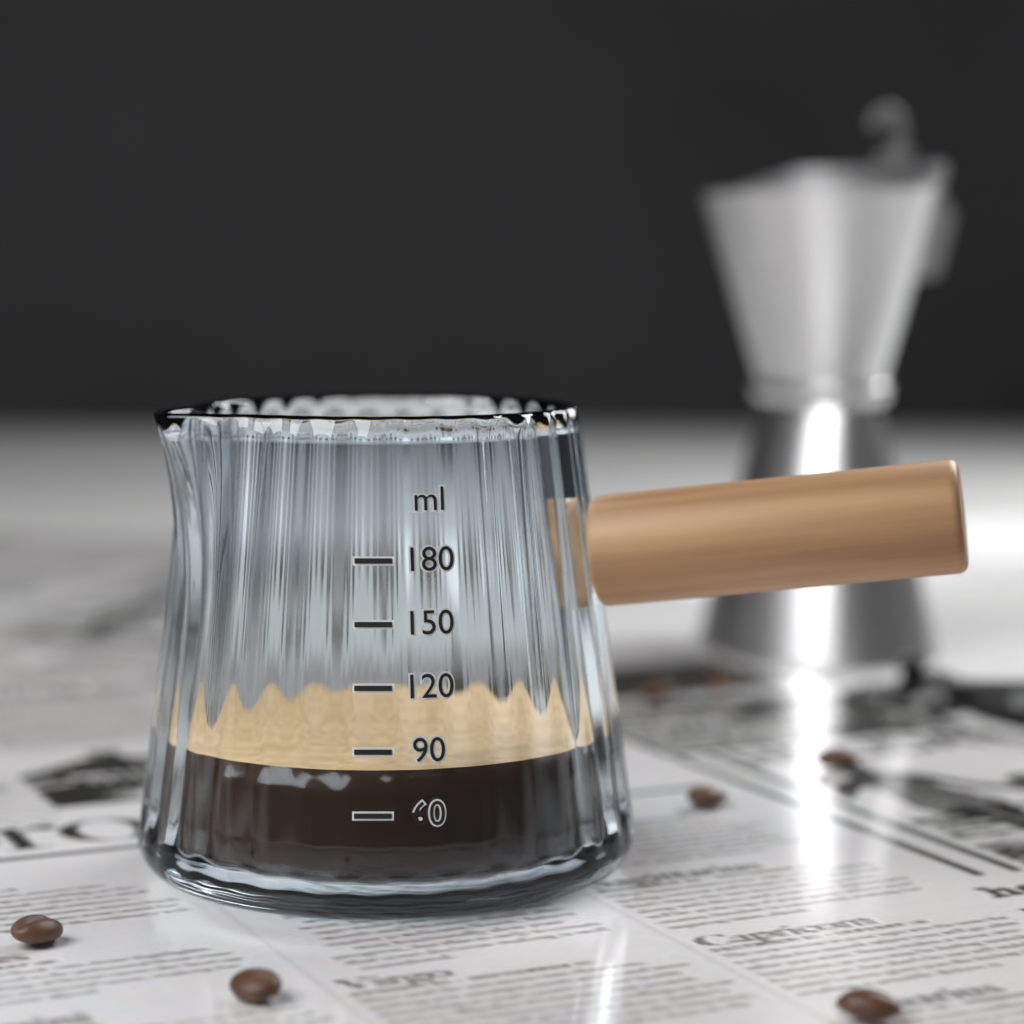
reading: 80 ml
